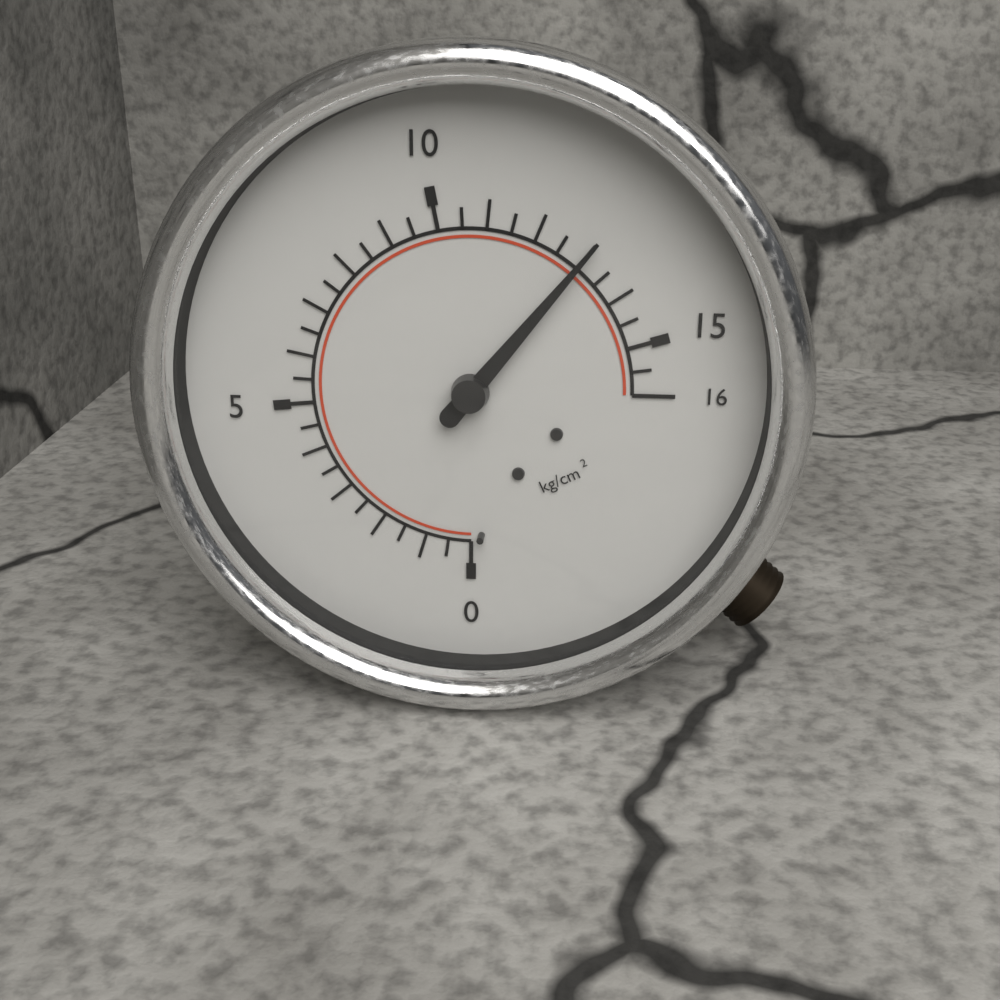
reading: 13.0 kg/cm²
